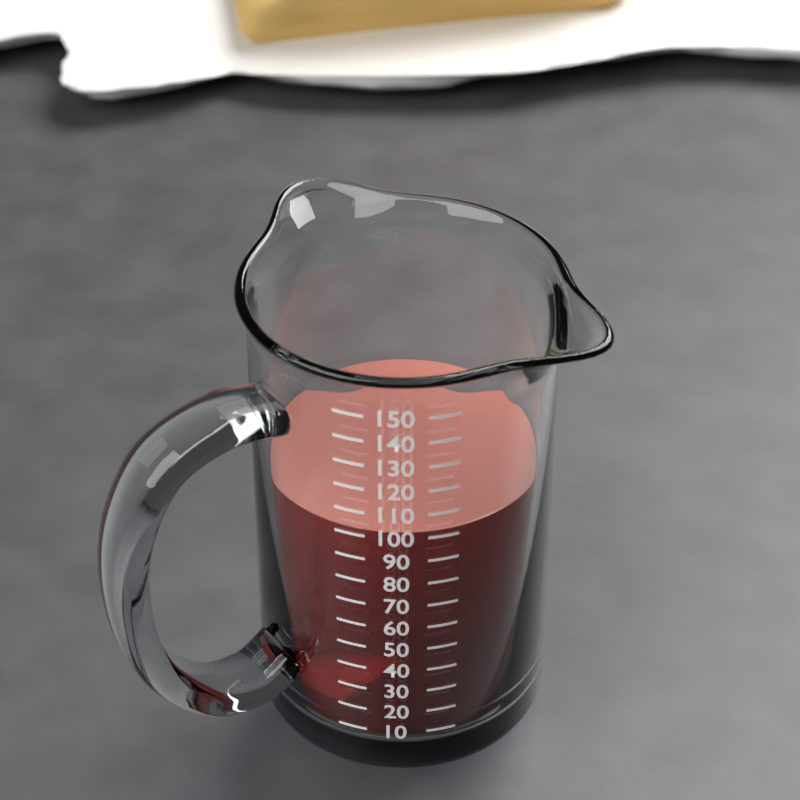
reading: 100 (no unit)
